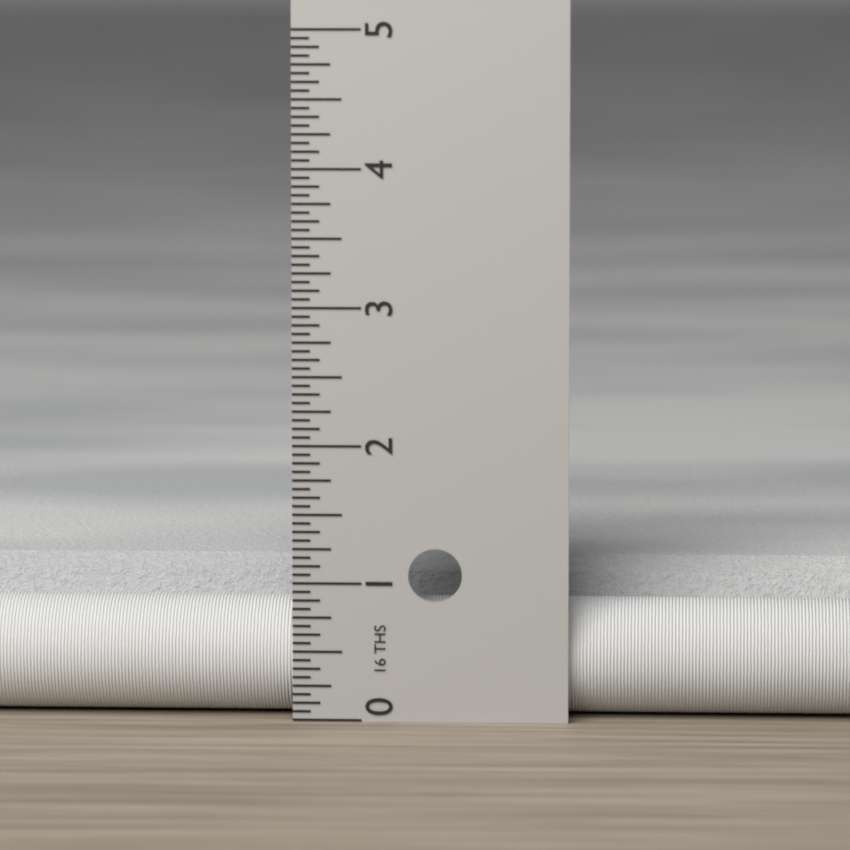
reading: 1.0625 in
